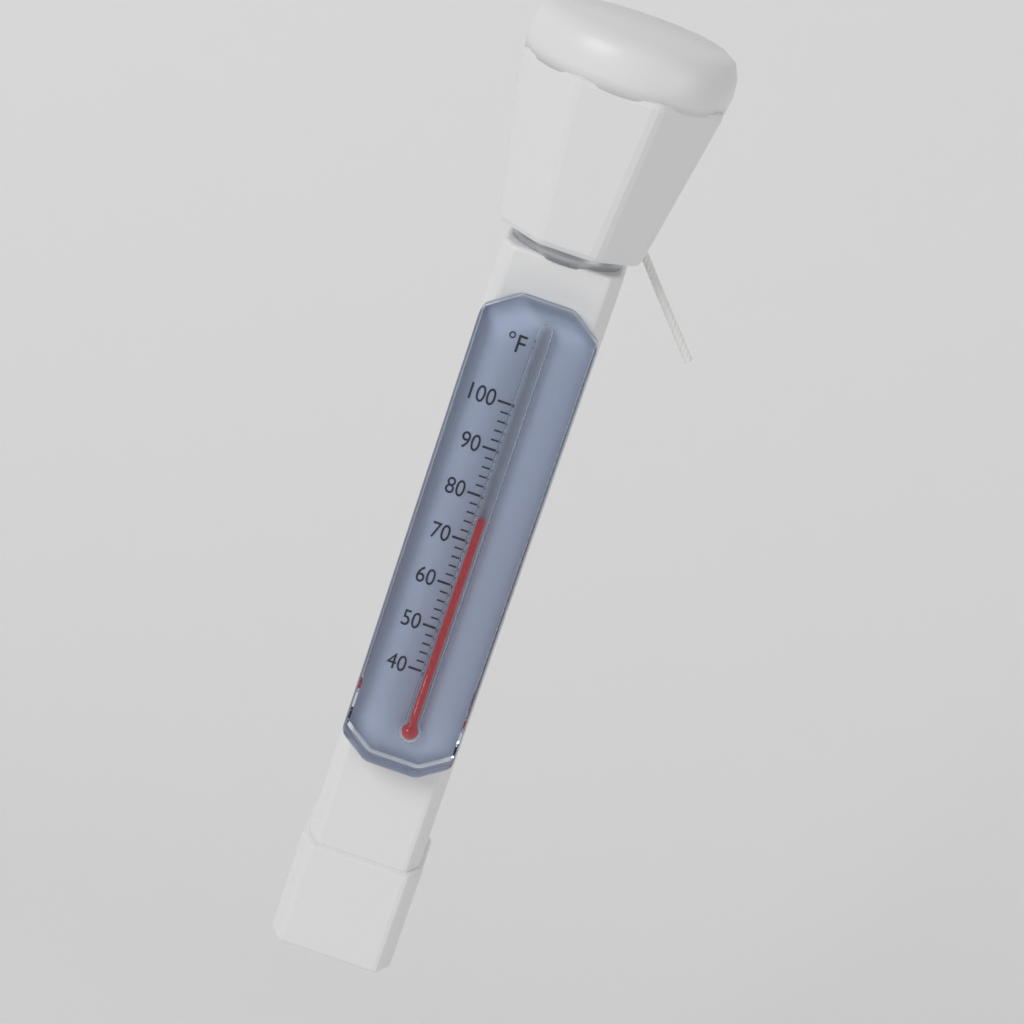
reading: 76 °F
